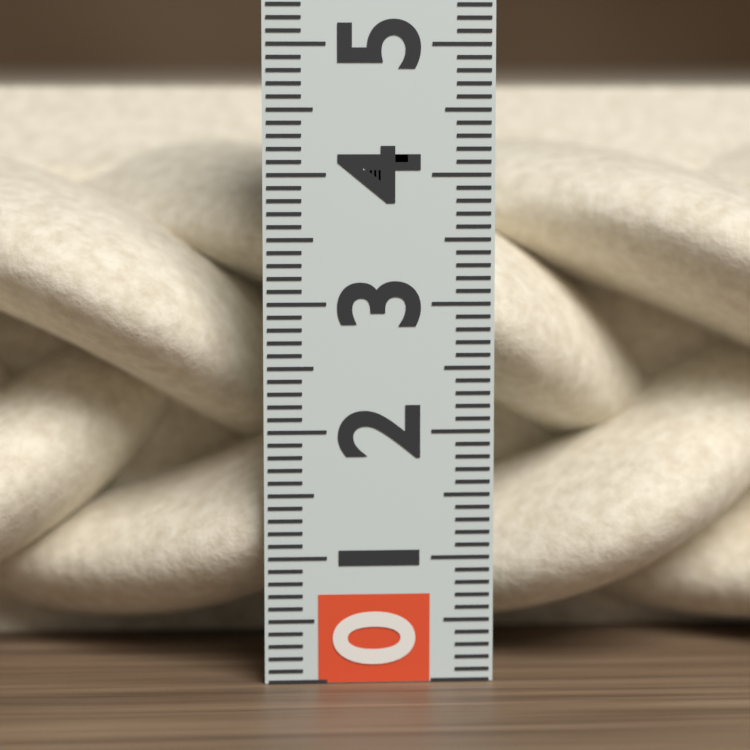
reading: 4.7 (no unit)
